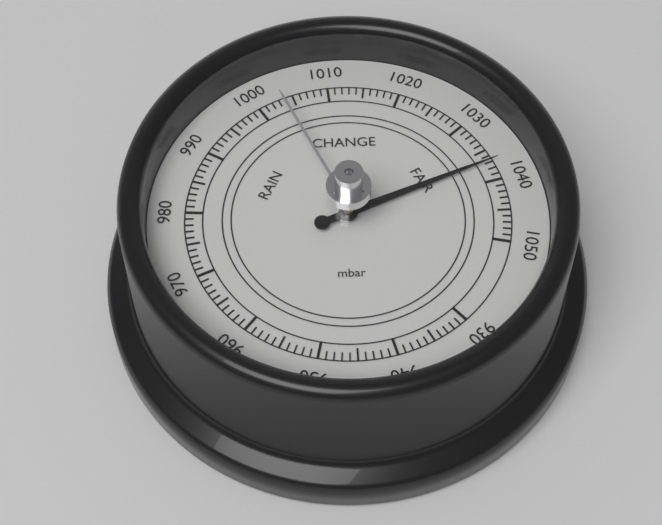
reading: 1037 mbar
